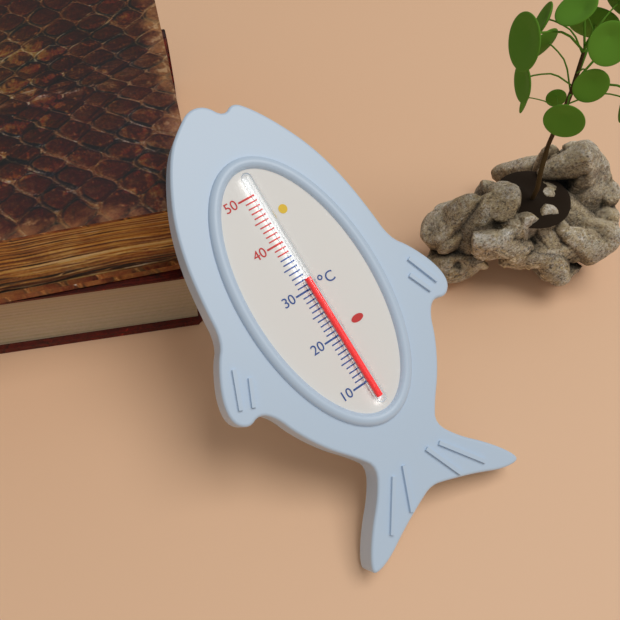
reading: 32 °C
